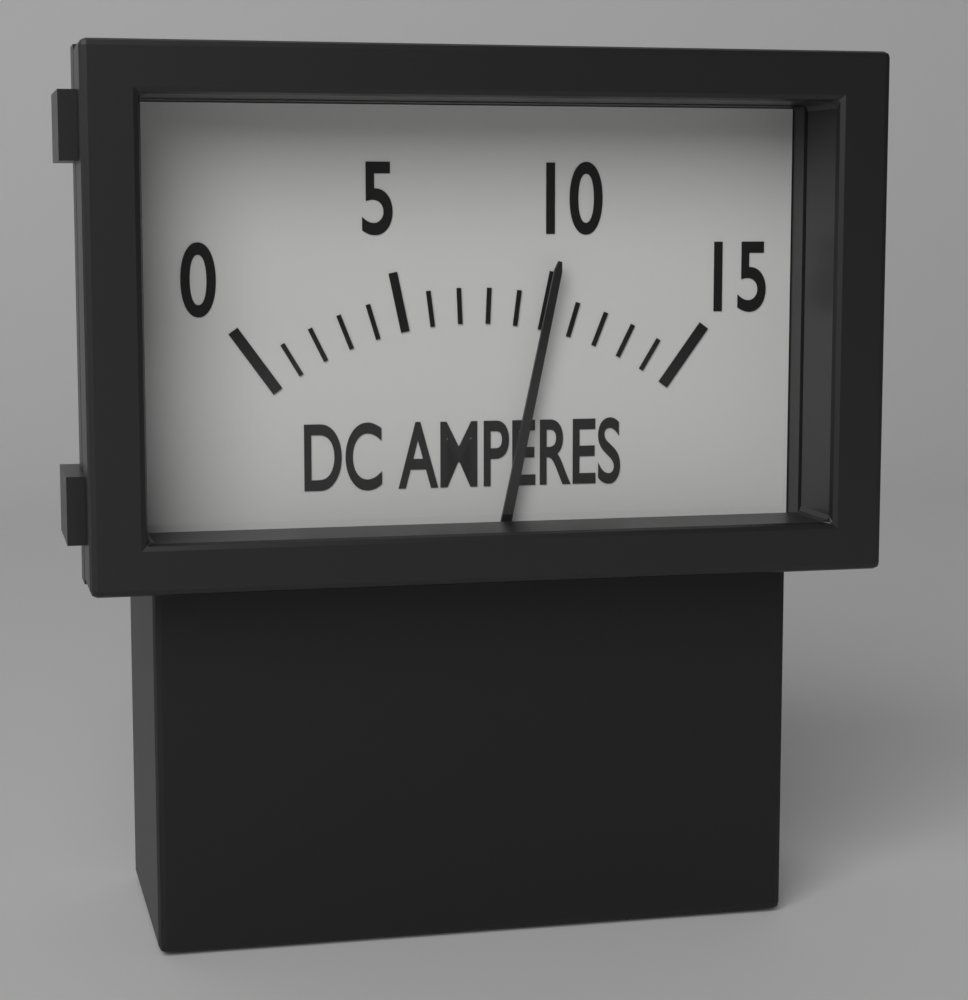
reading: 10 A
